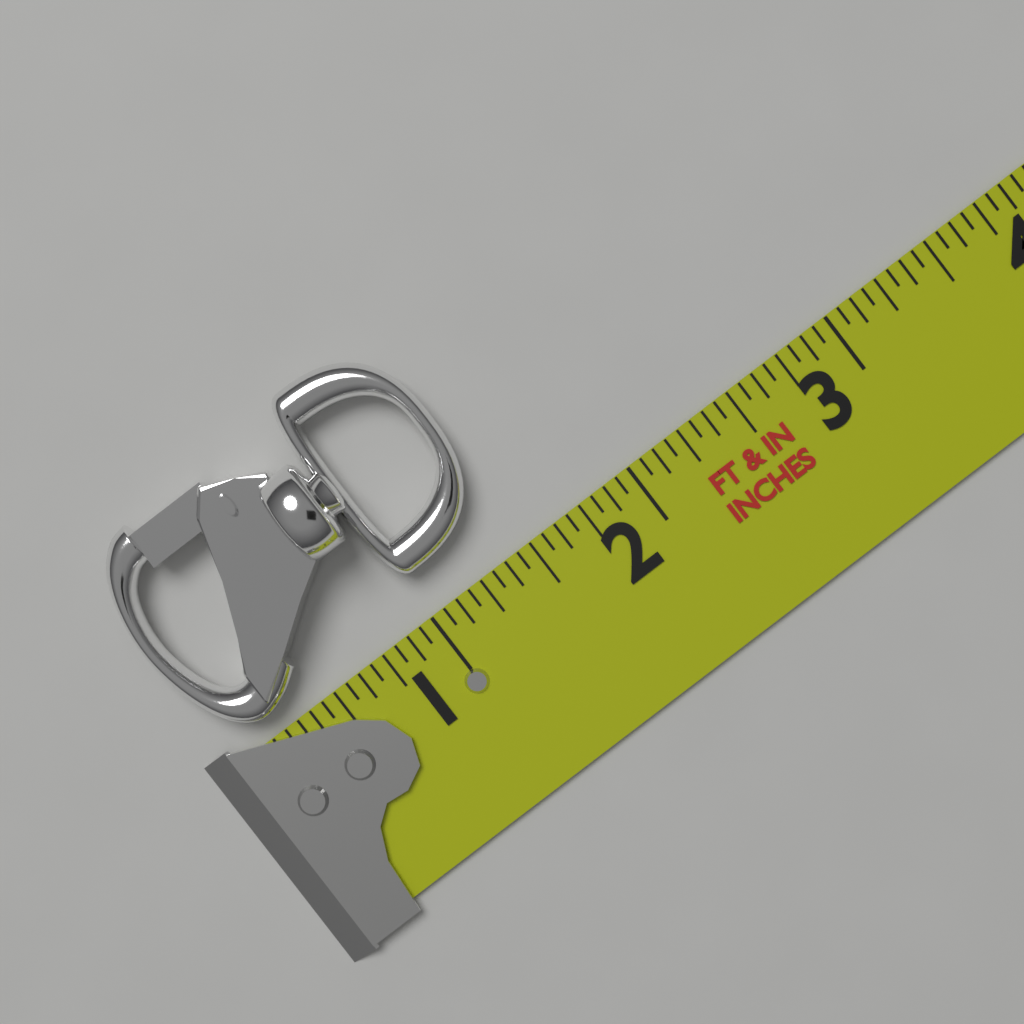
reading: 1.5000 in
